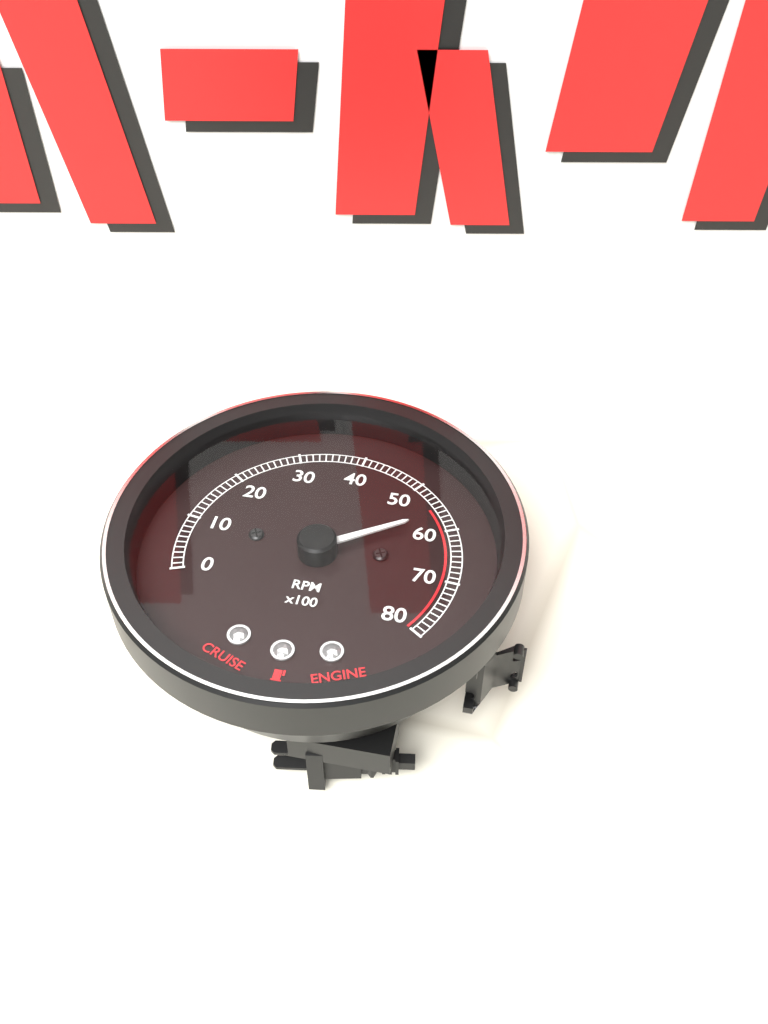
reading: 5700 RPM
